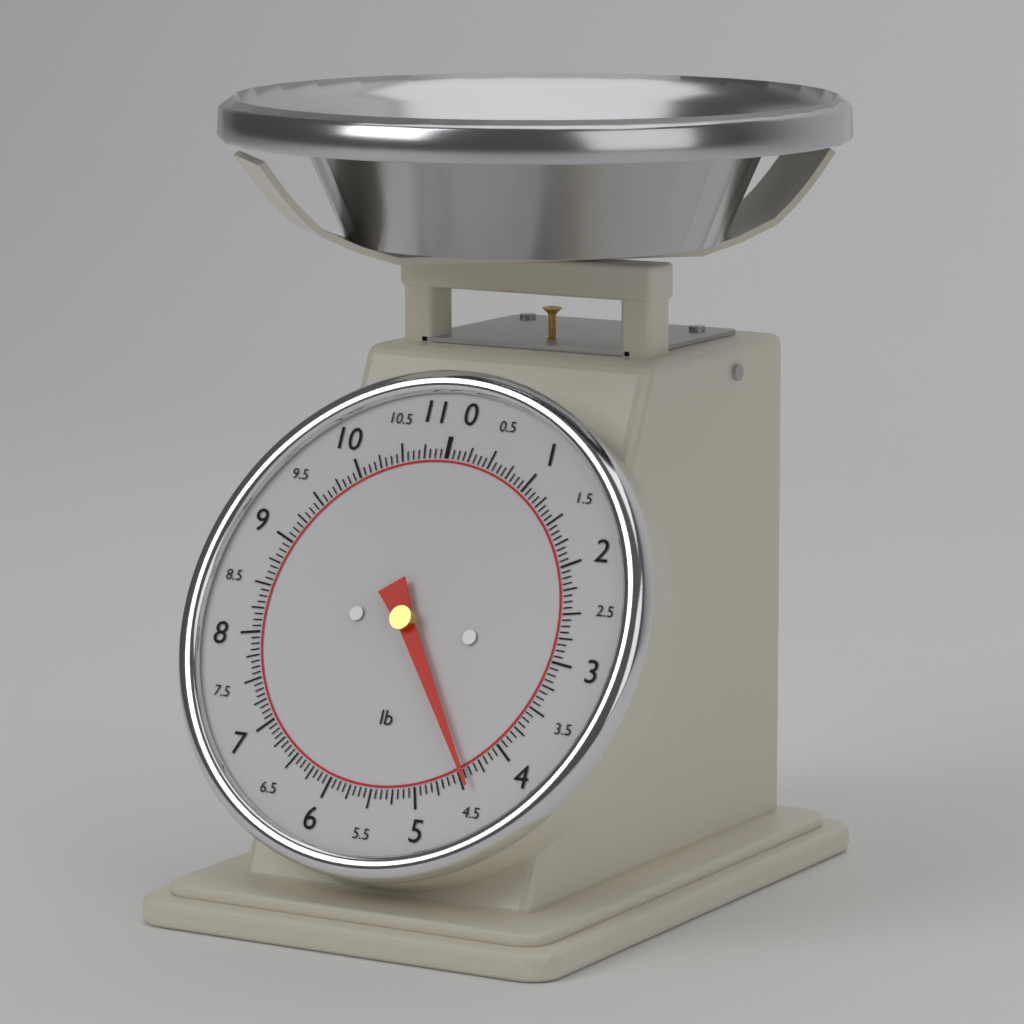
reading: 4.4375 lb
